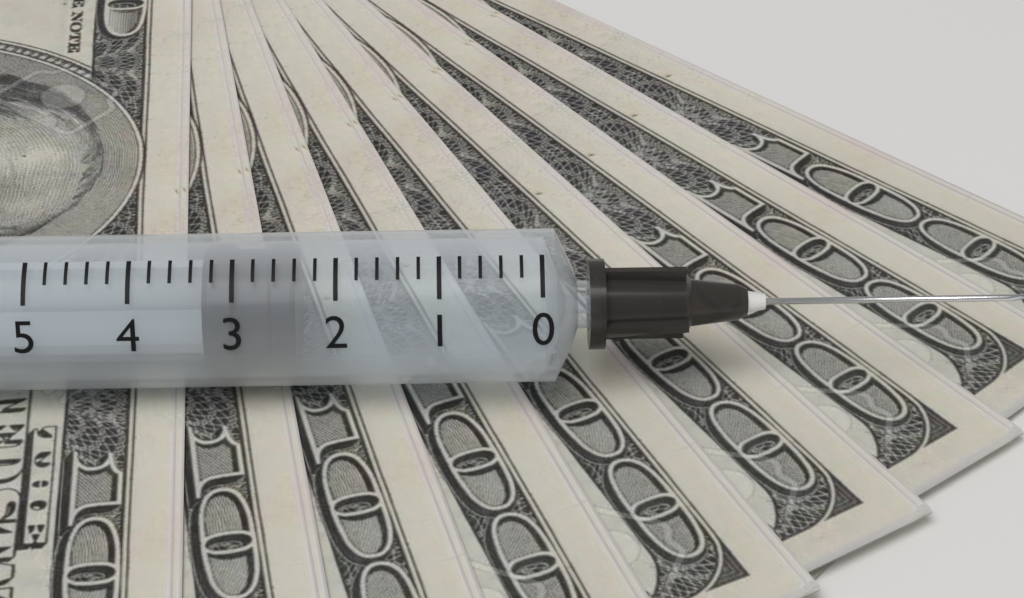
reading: 2.4 ml
